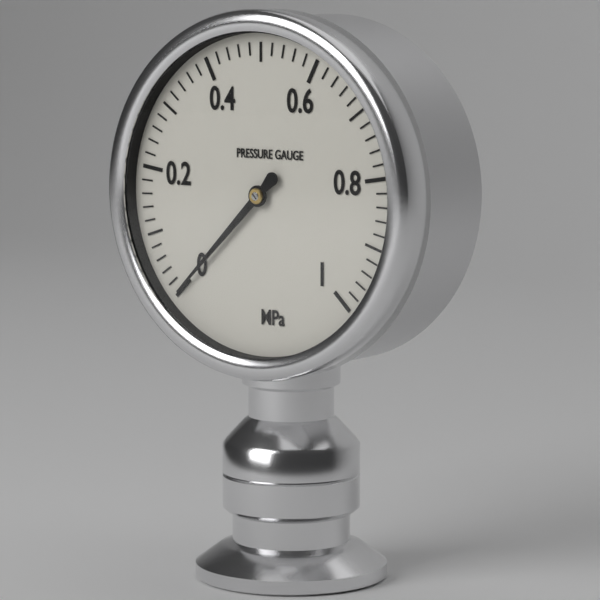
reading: 0.00 MPa
